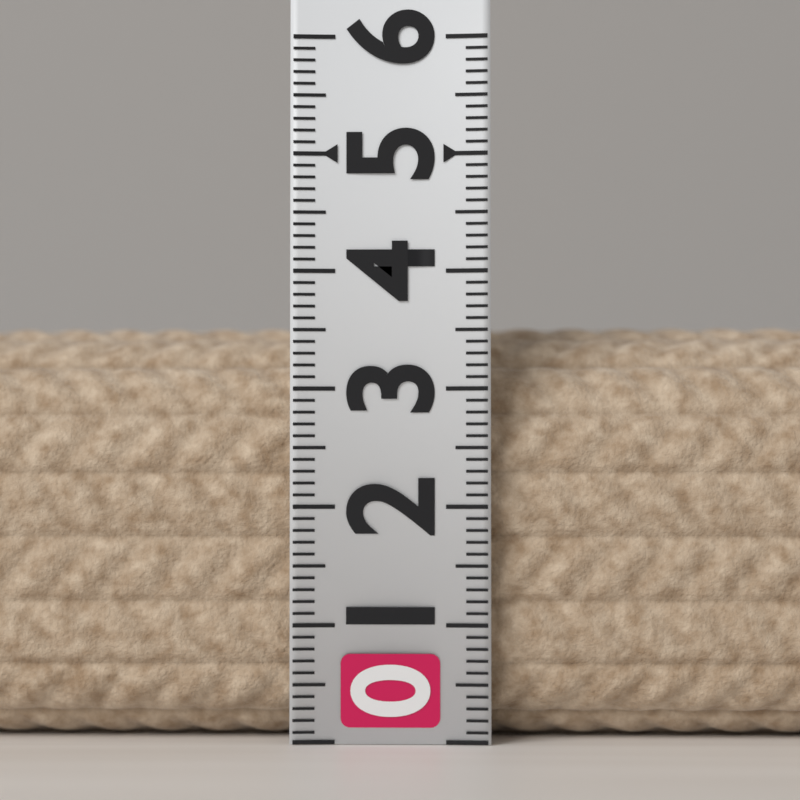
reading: 3.6 (no unit)
